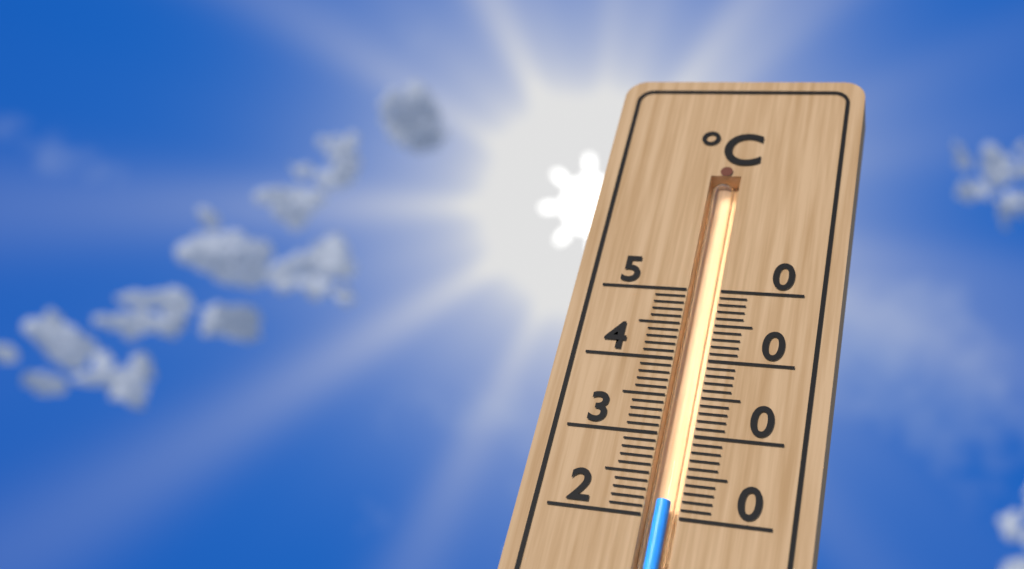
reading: 22 °C
